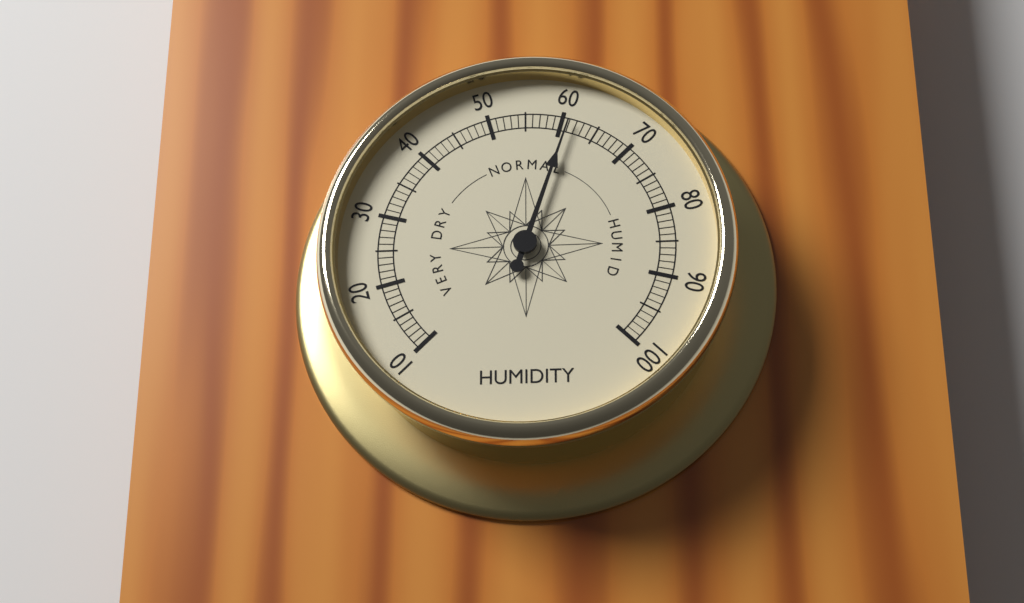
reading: 61 (no unit)
